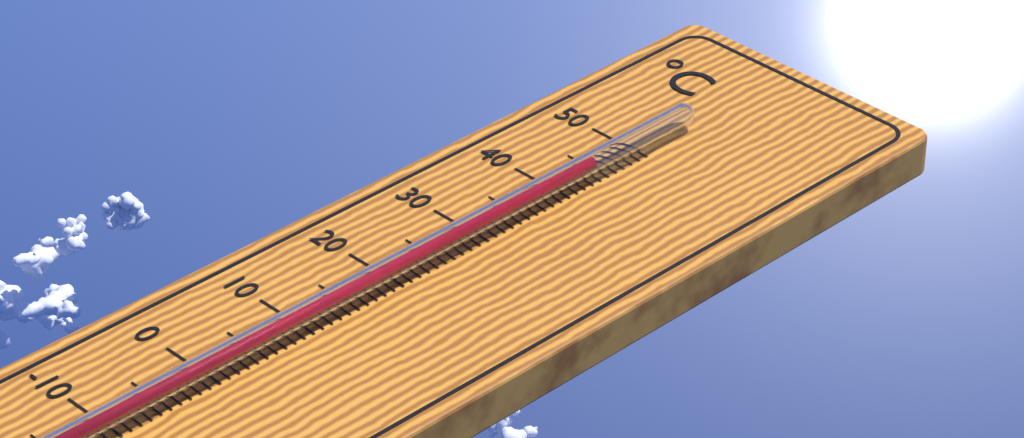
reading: 44 °C
